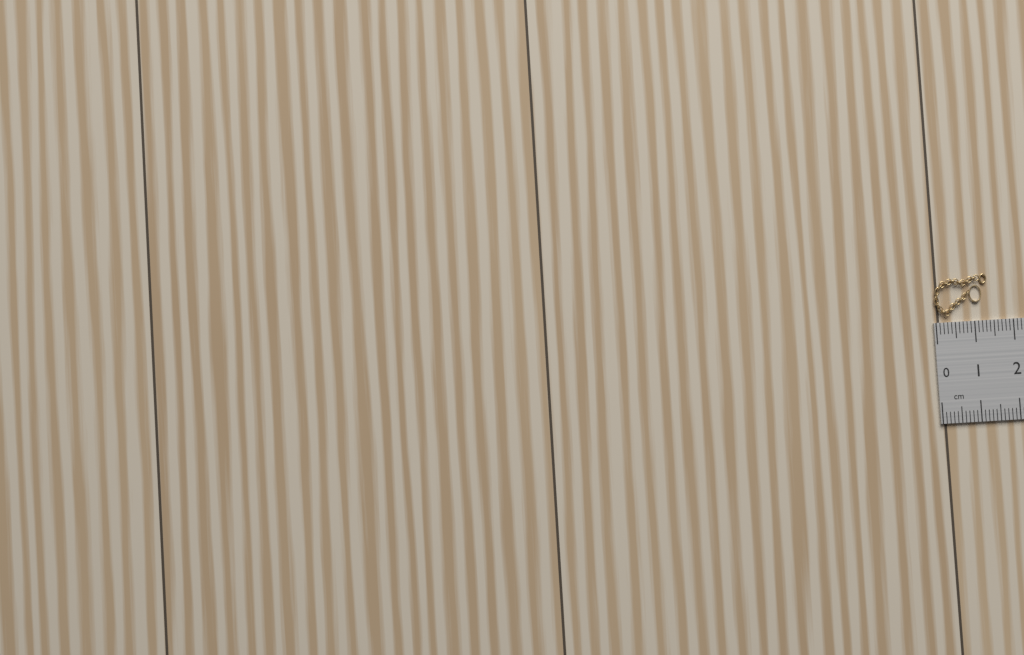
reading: 1.4 cm
